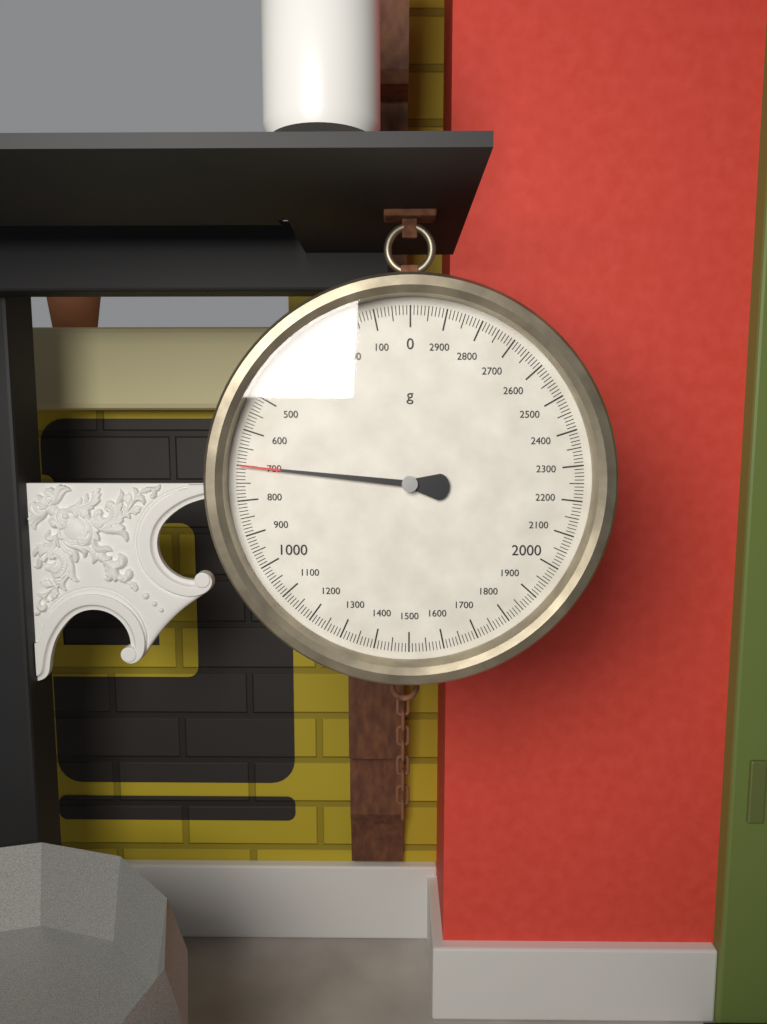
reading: 700 g
